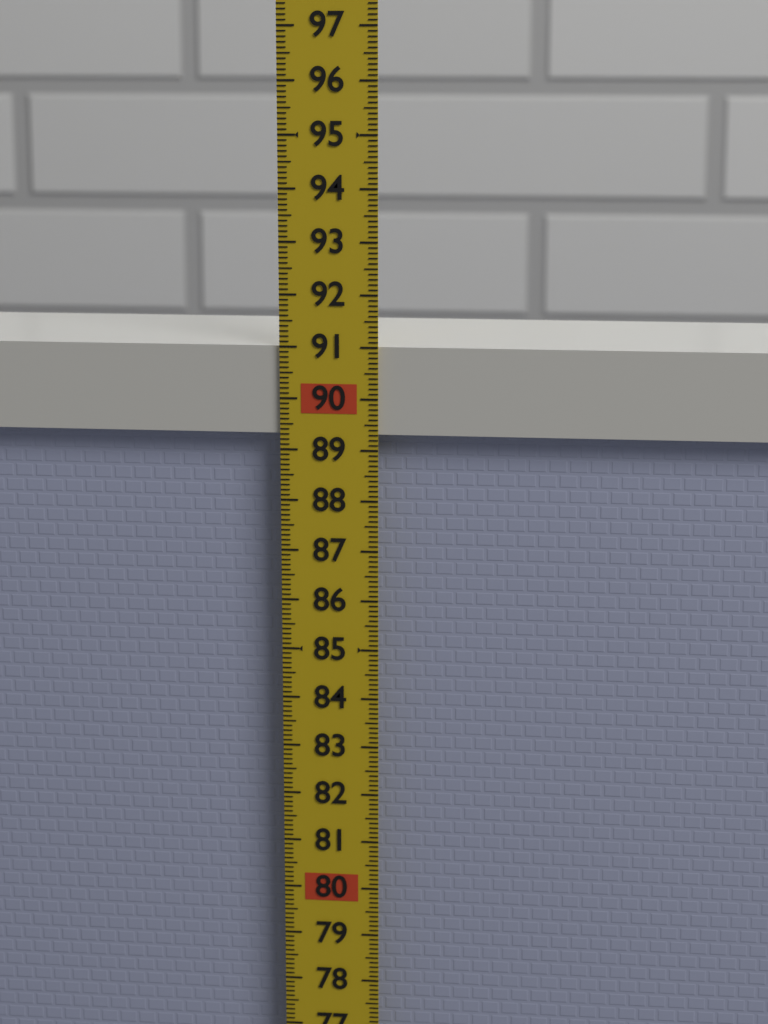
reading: 91.0 (no unit)
